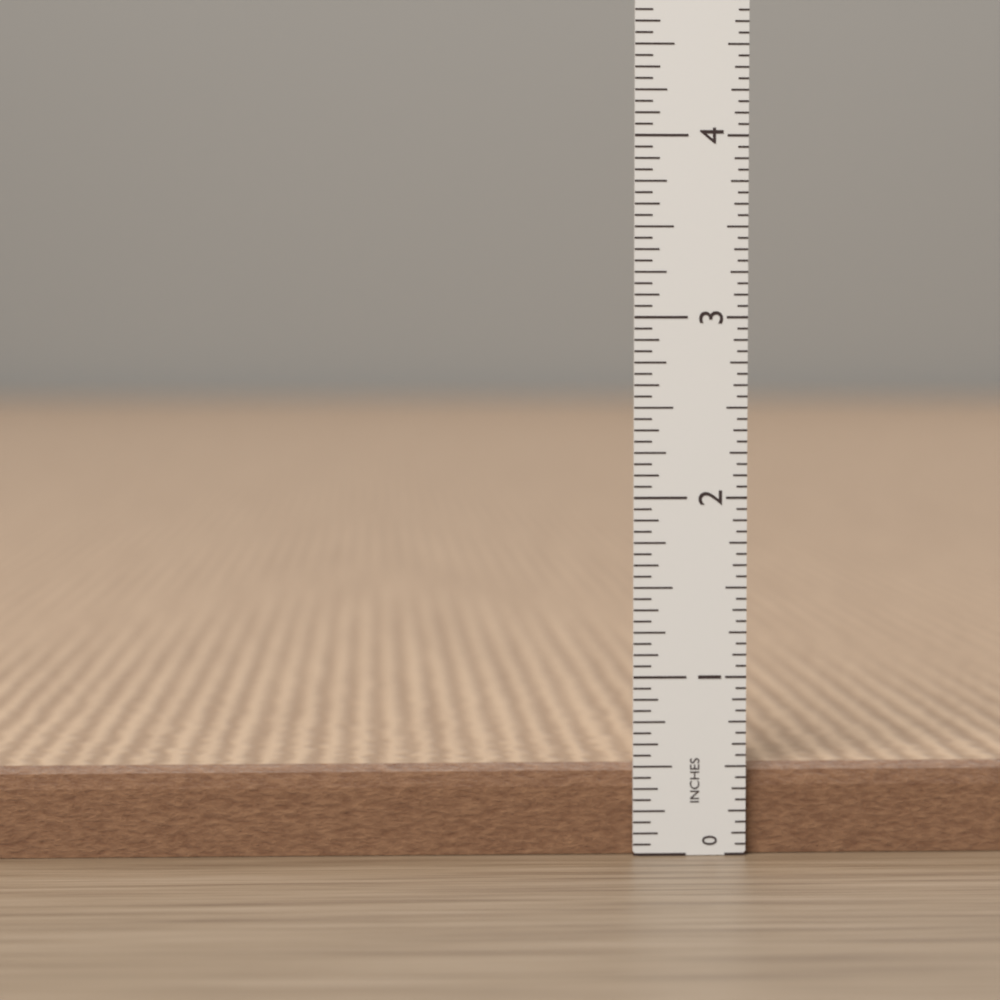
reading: 0.5000 in
